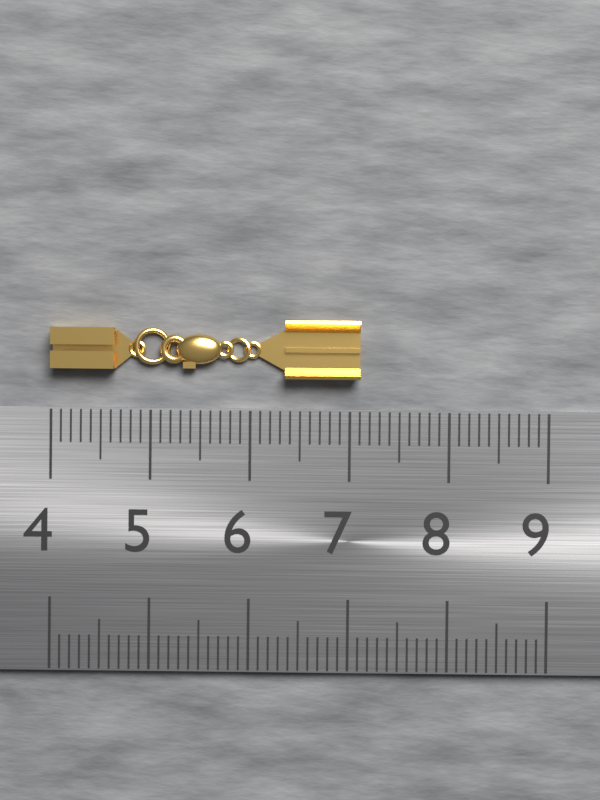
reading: 7.1 (no unit)
